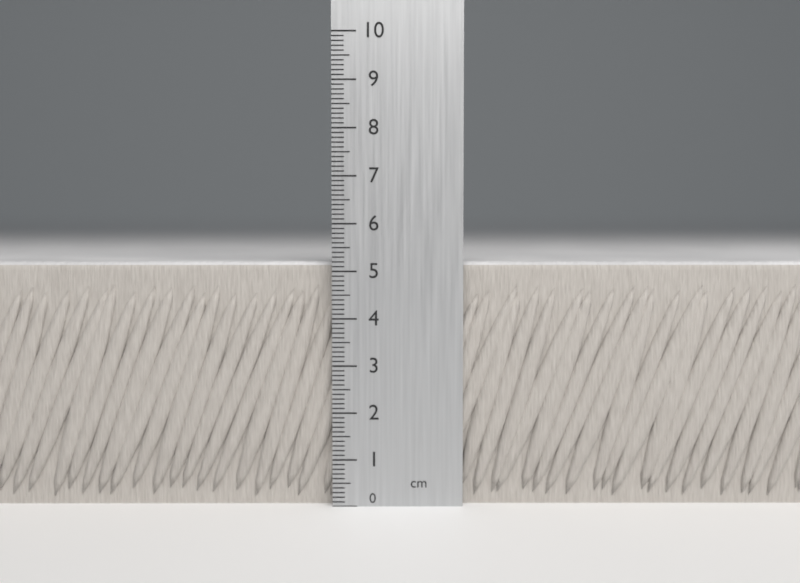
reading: 5.2 cm
